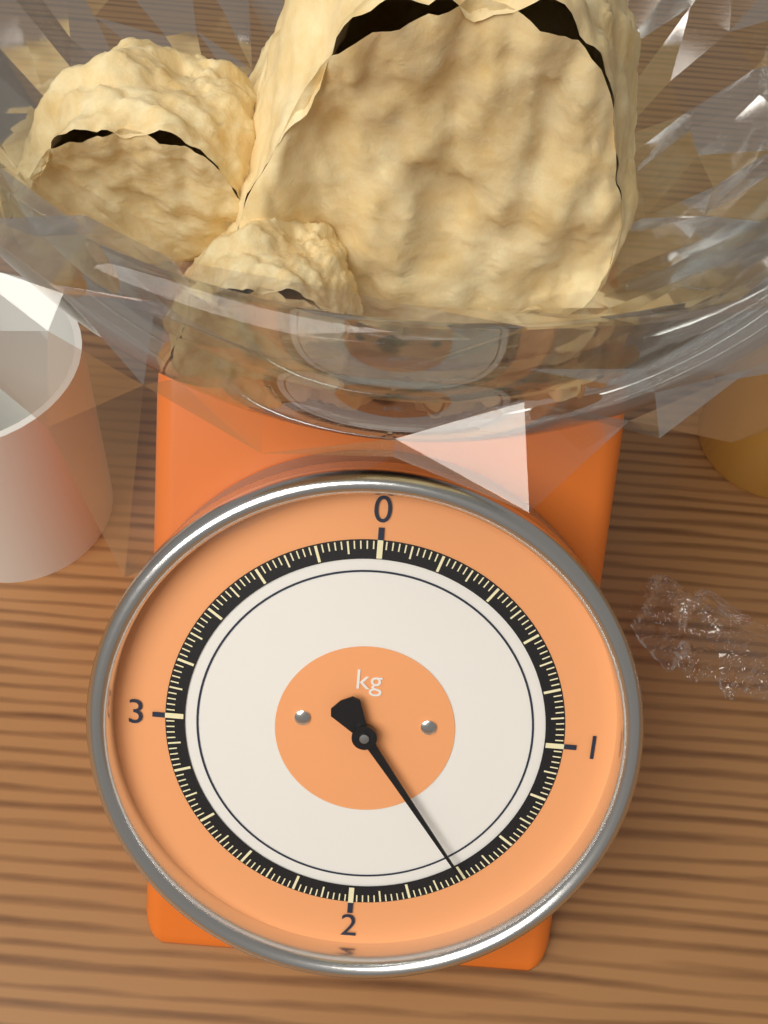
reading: 1.60 kg
